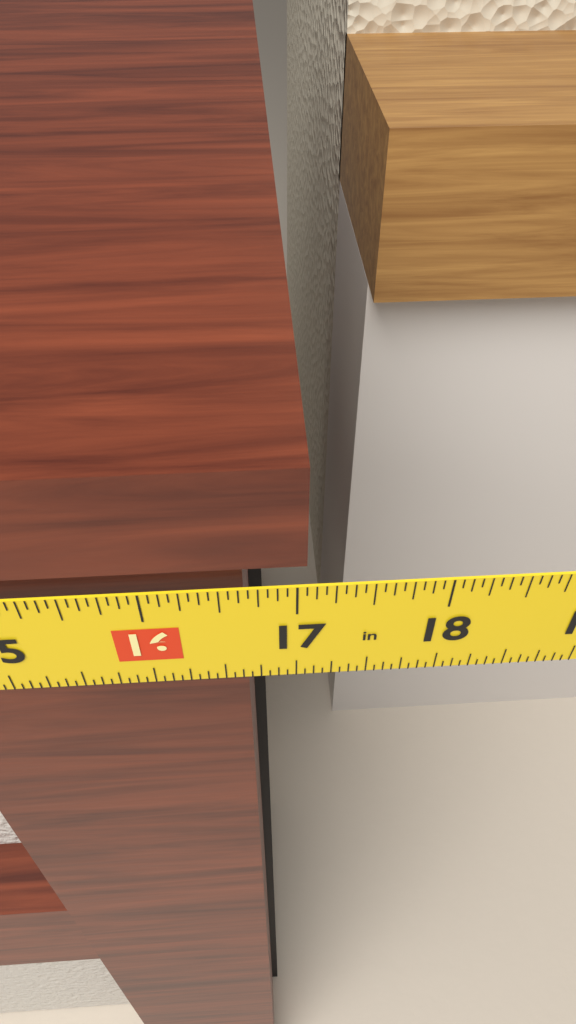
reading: 17.0625 in
